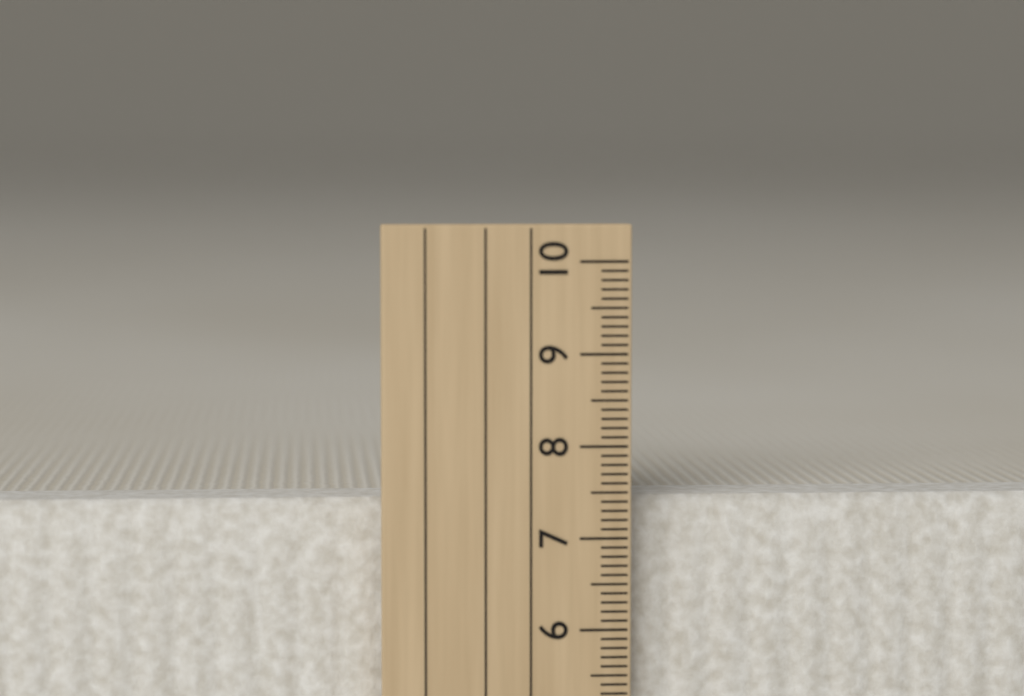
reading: 7.4 cm
